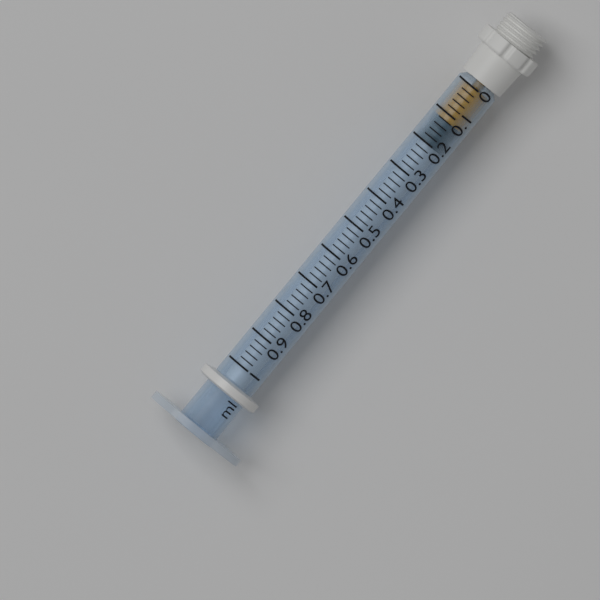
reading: 0.12 ml
